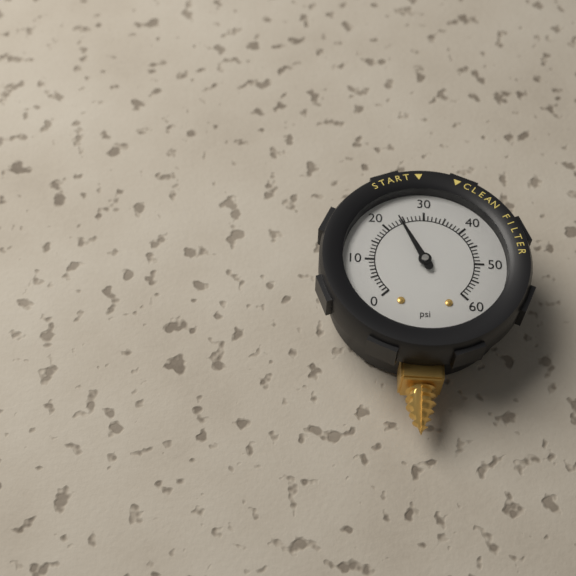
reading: 24 psi
